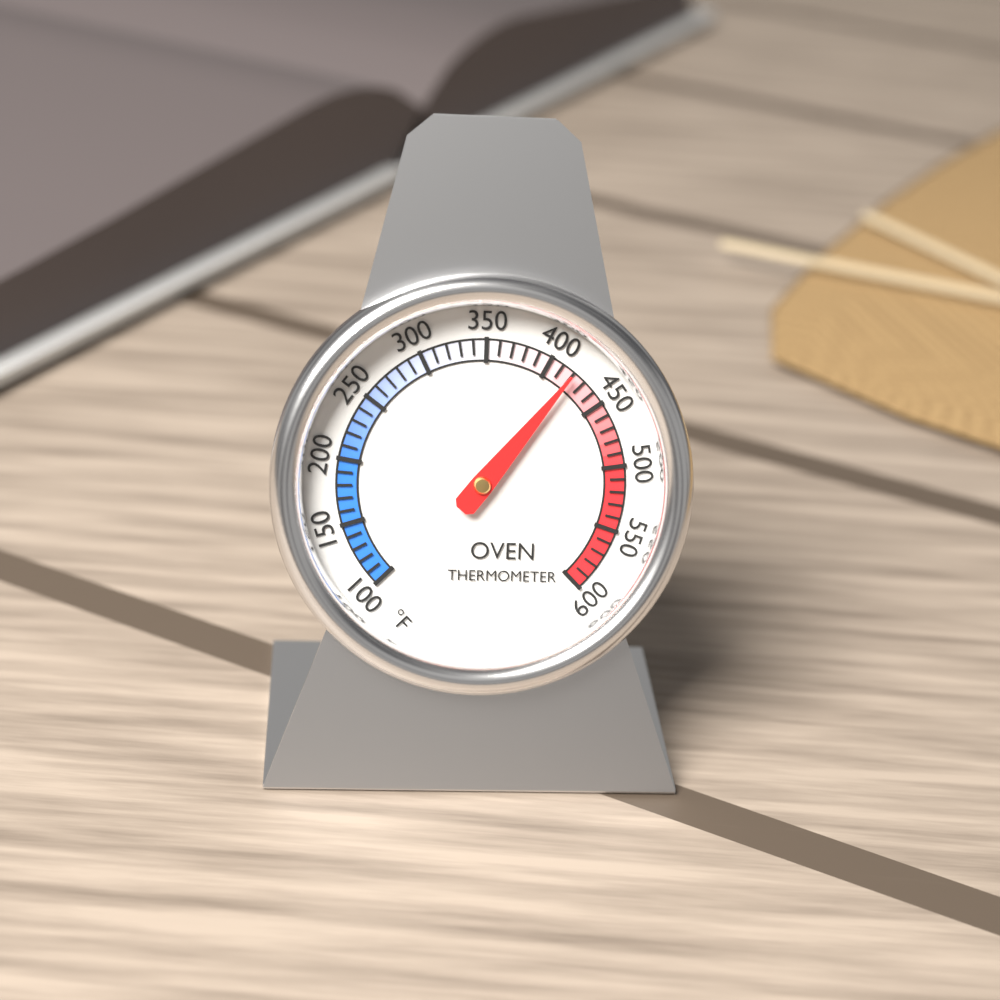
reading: 420 °F
